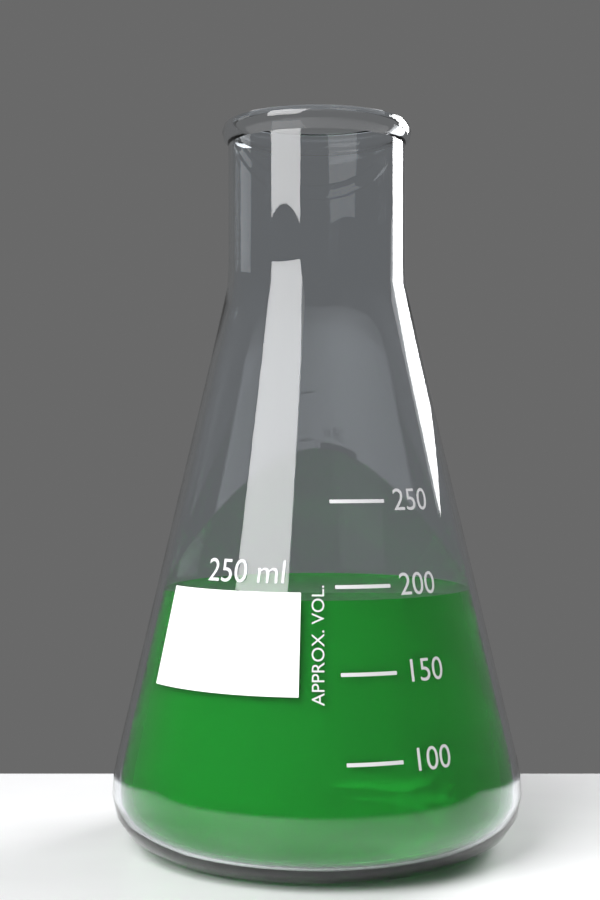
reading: 190 ml
